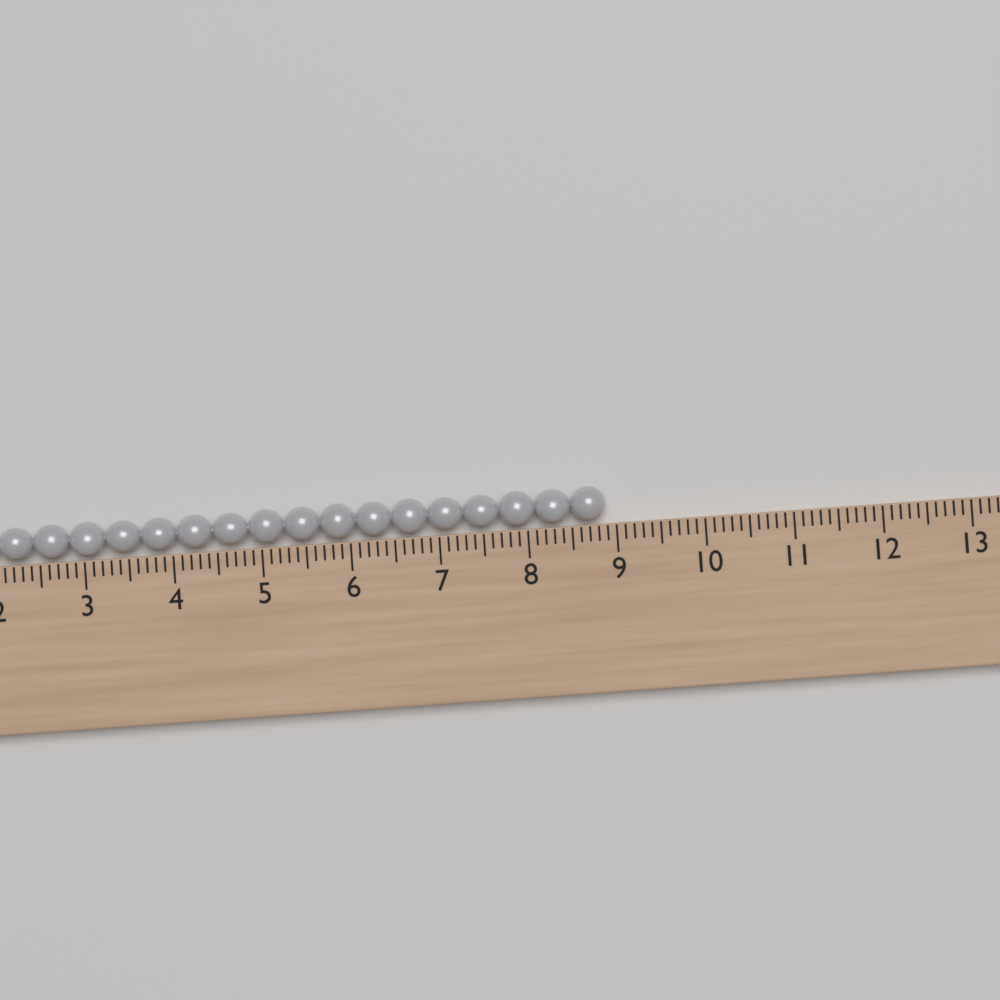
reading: 8.9 (no unit)
